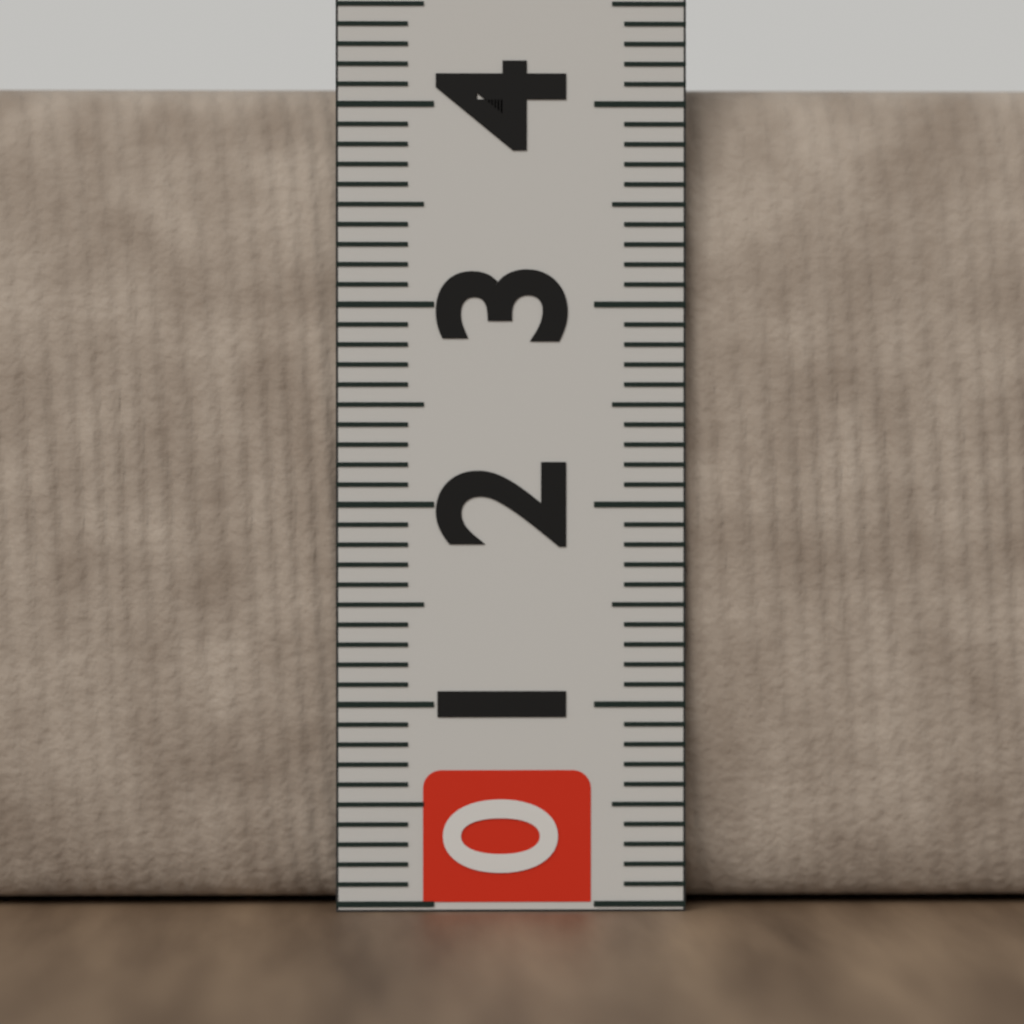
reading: 4.1 (no unit)
